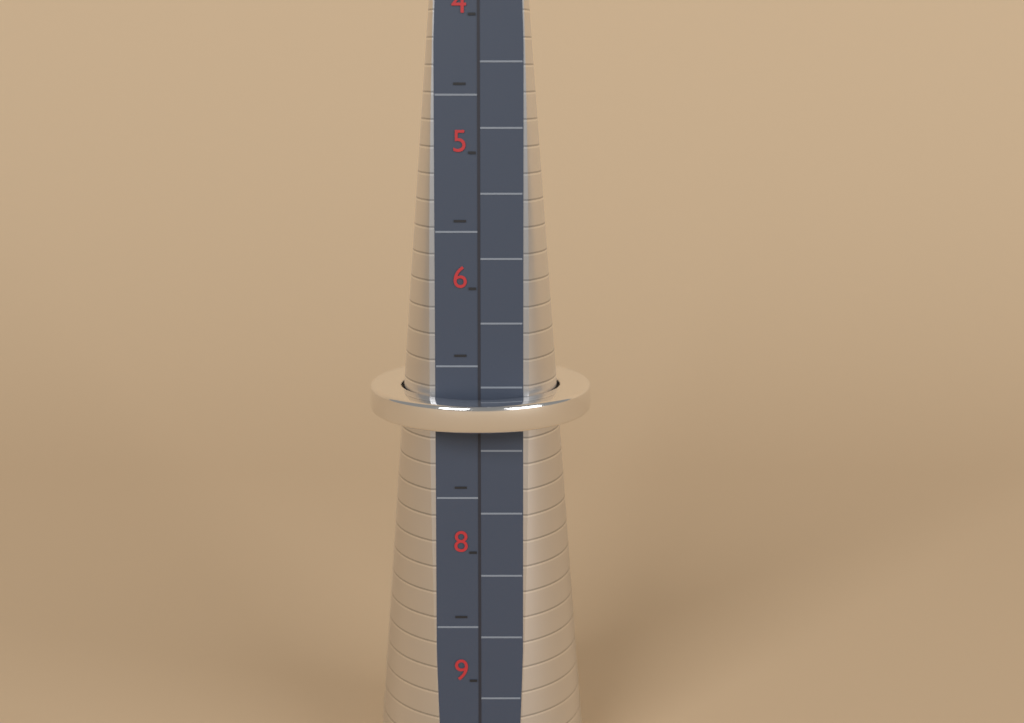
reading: 7.0 (no unit)
